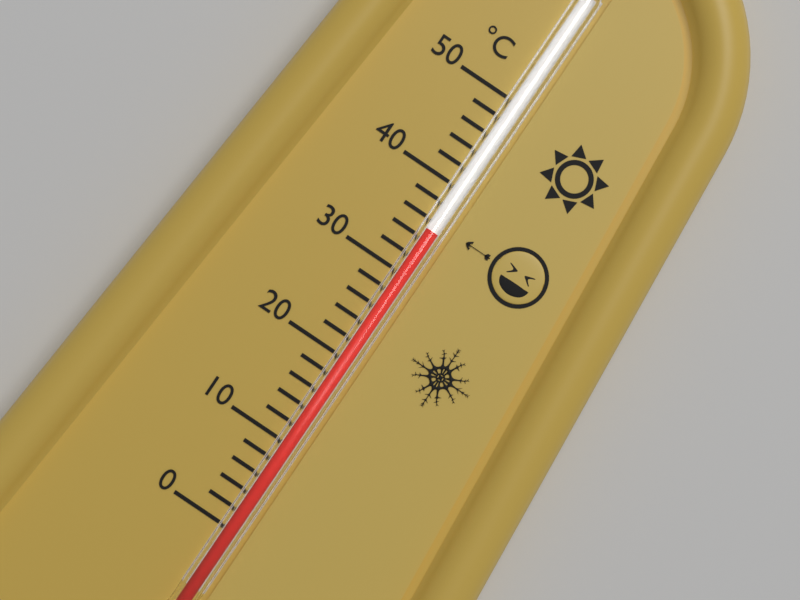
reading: 35 °C
